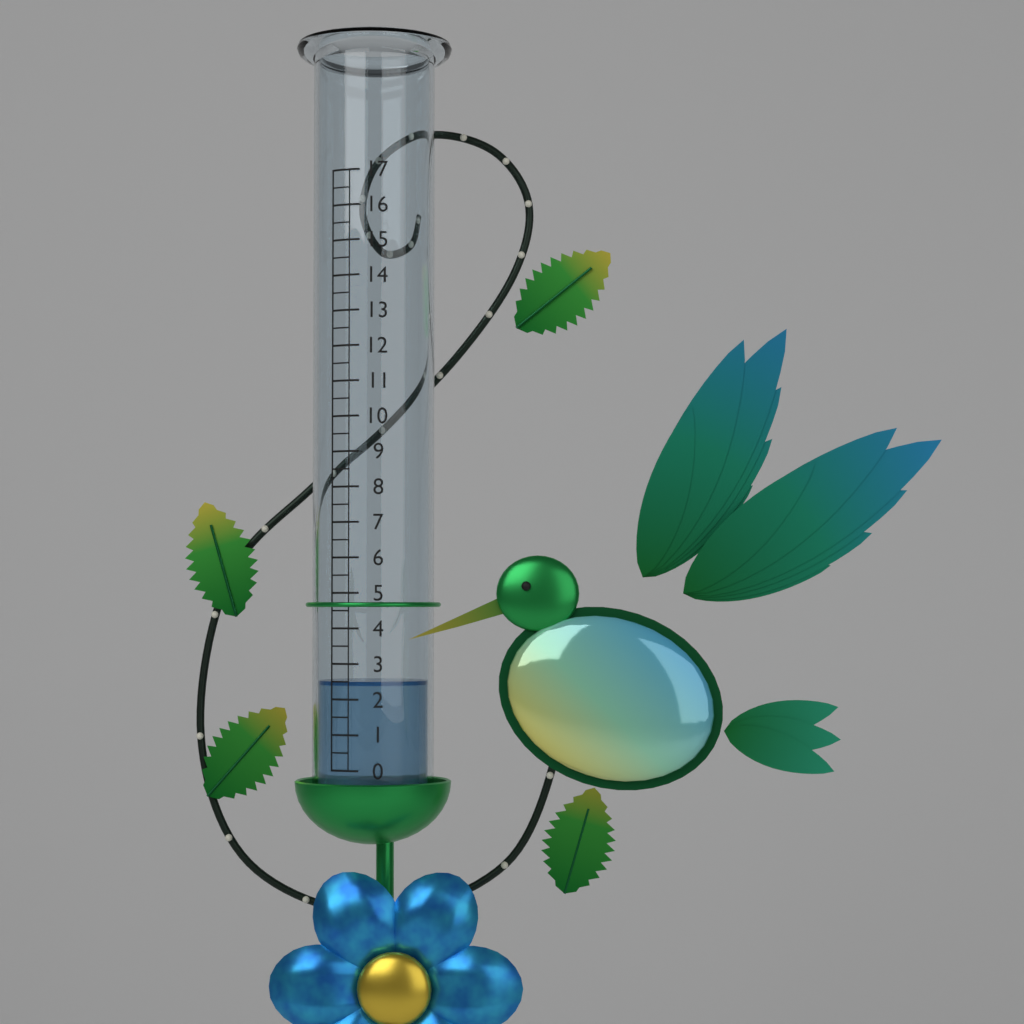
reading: 2.5 (no unit)
